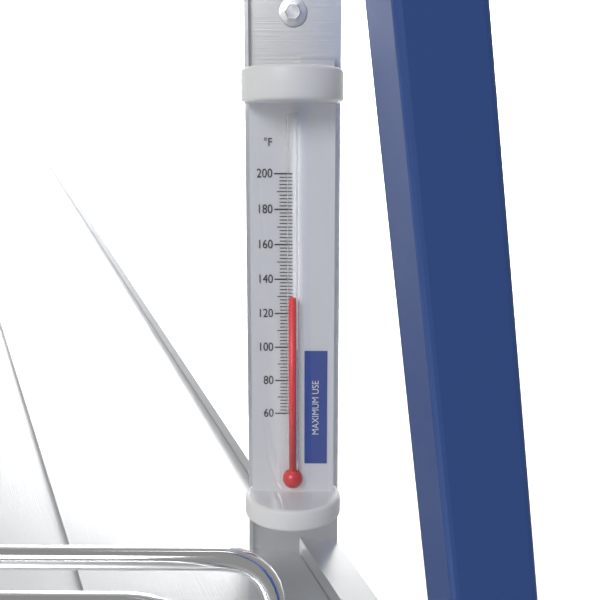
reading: 130 °F
